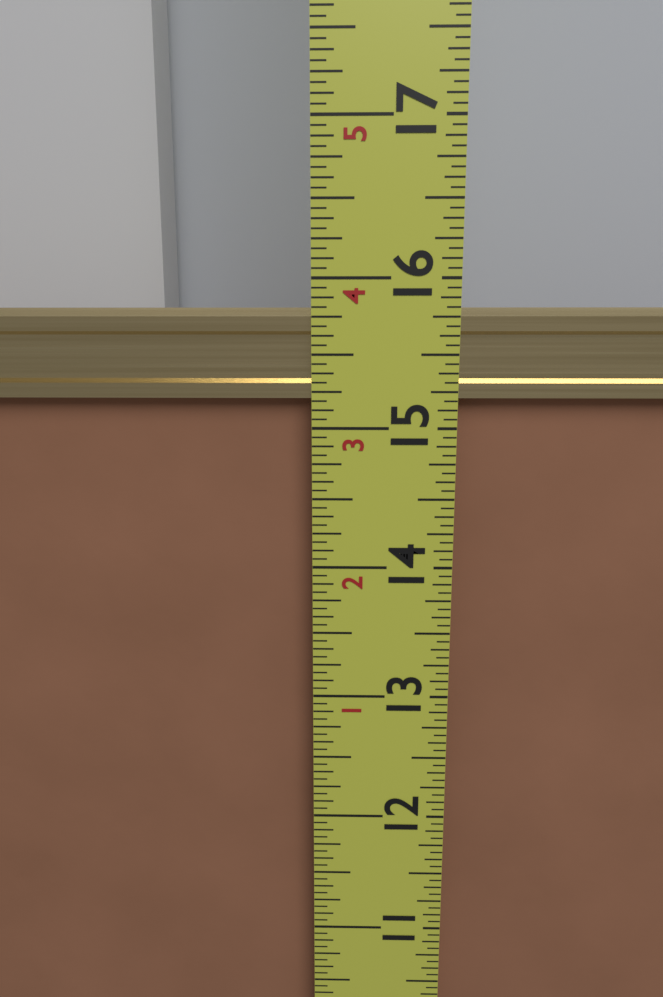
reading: 15.8125 in
